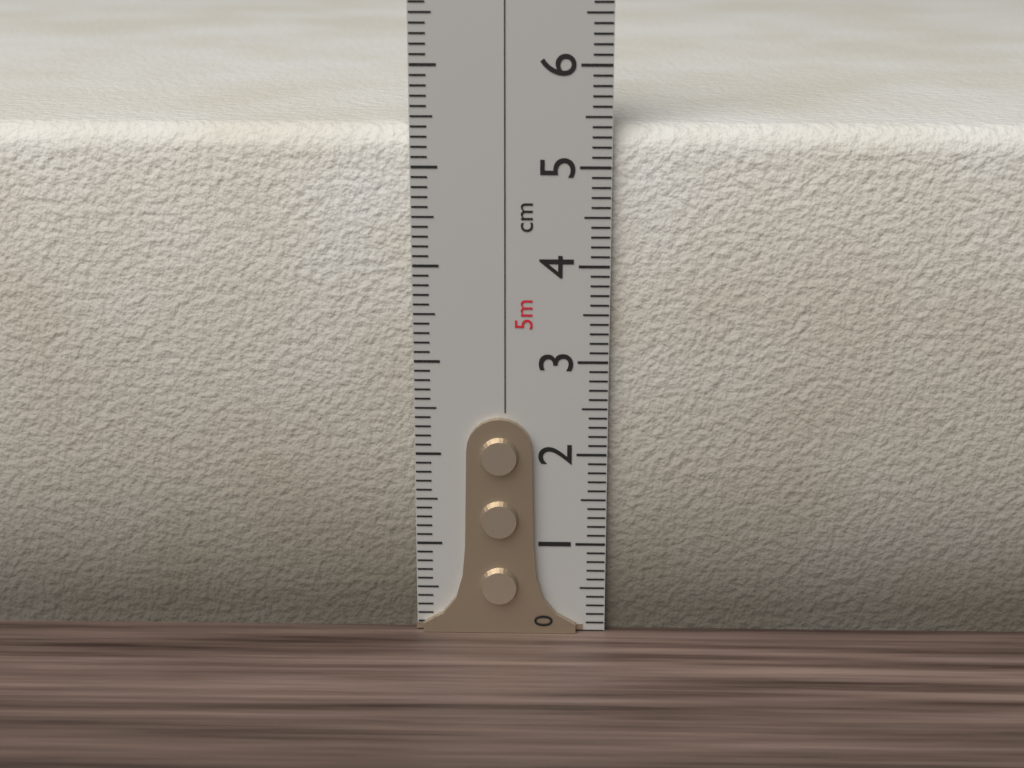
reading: 5.4 cm
